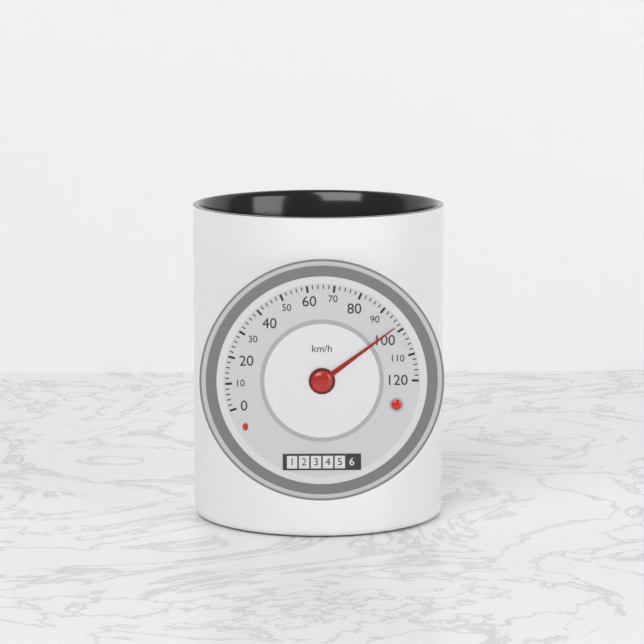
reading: 98 km/h
